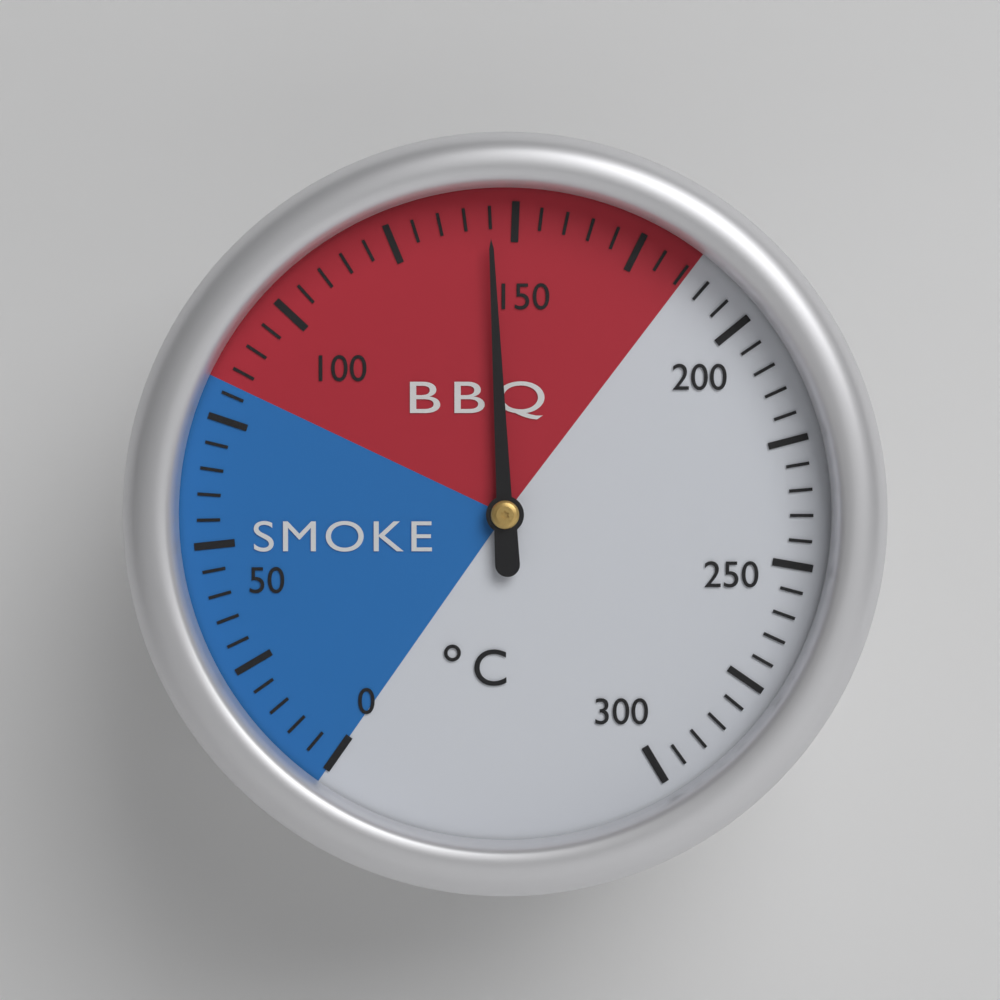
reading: 145 °C
